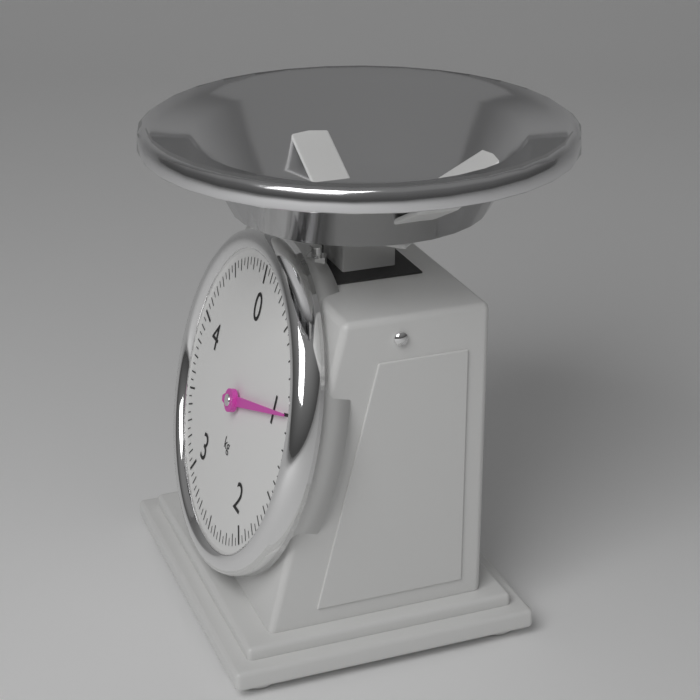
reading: 1.00 kg
